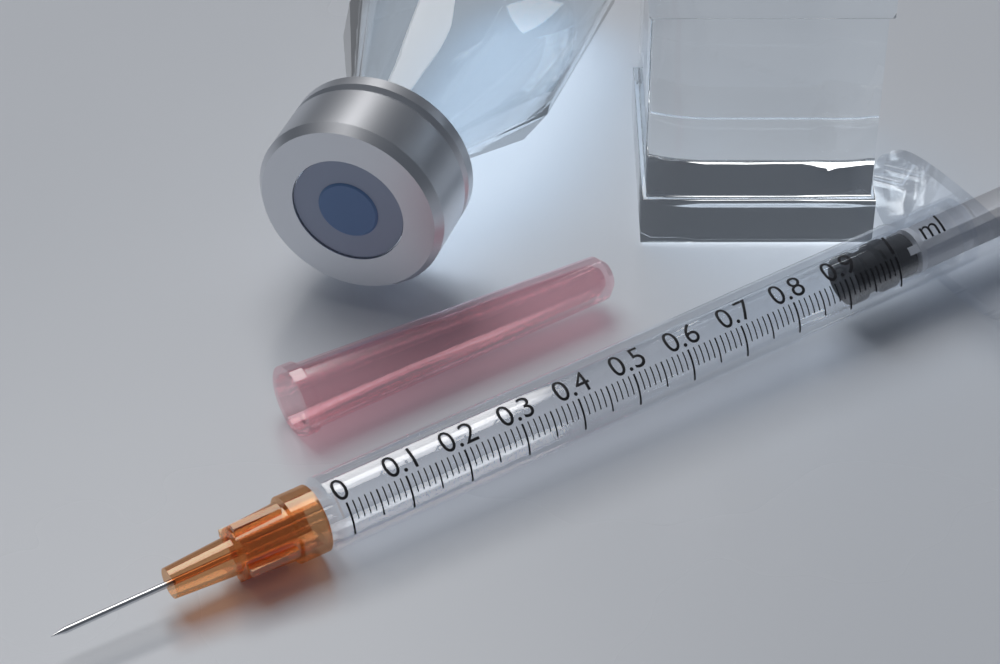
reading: 0.93 ml
